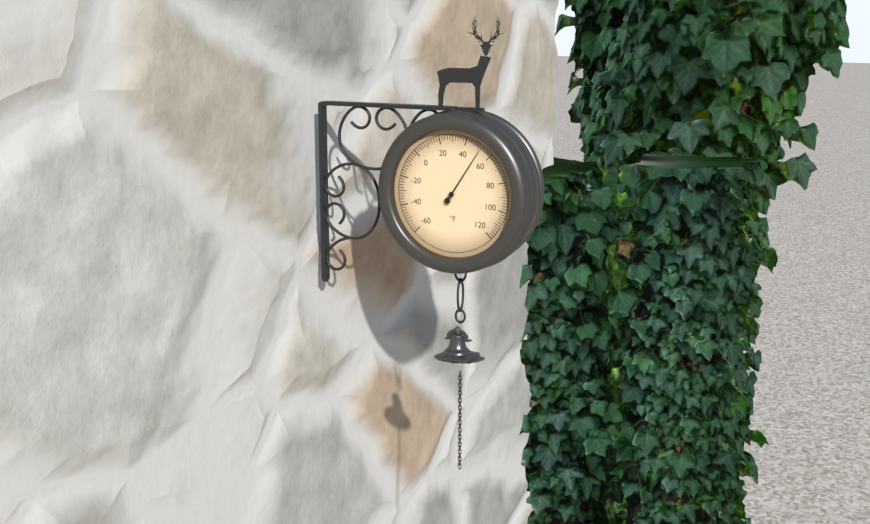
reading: 52 °F
